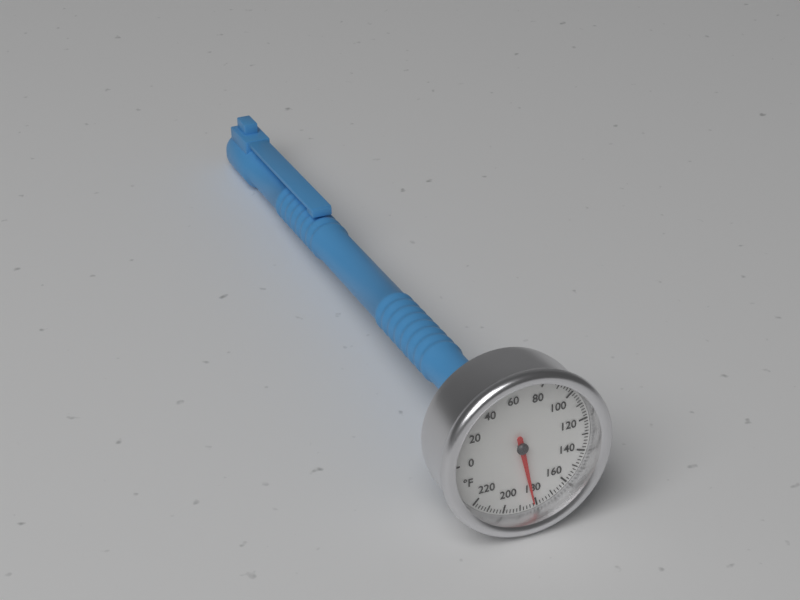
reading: 182 °F
